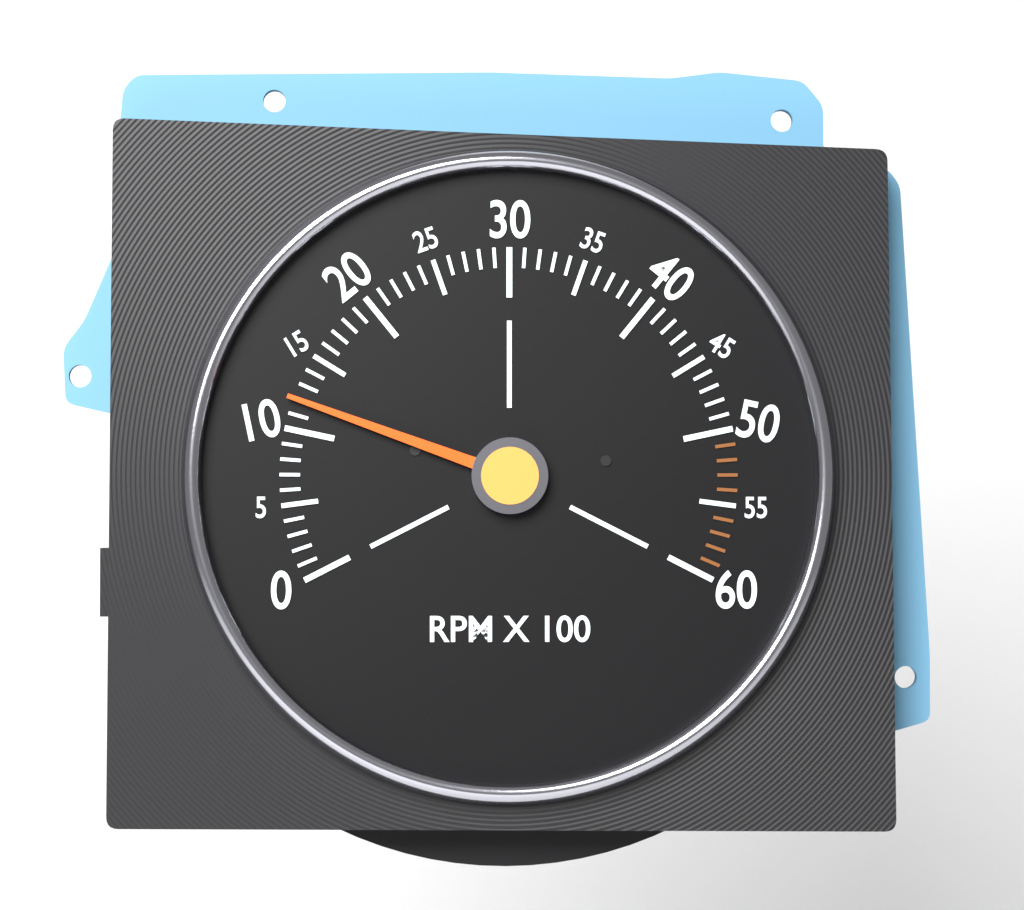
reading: 1200 RPM
